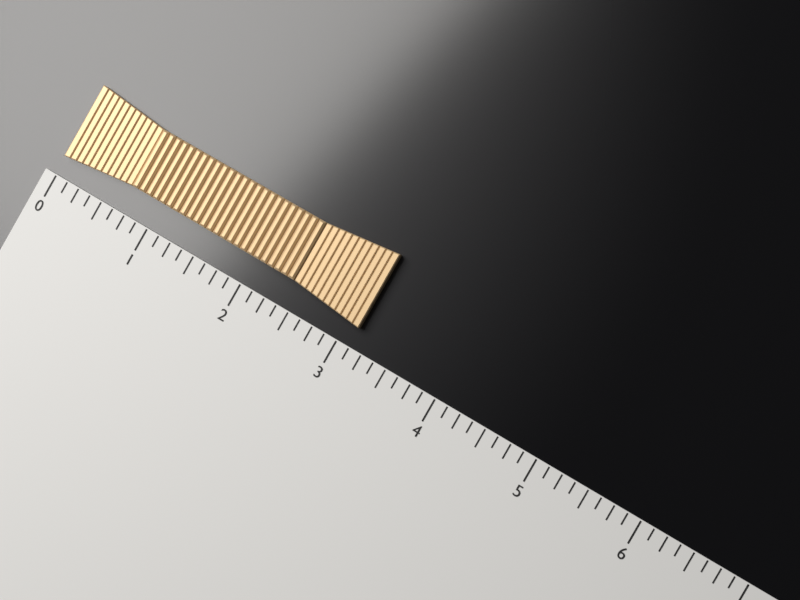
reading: 3.125 (no unit)
